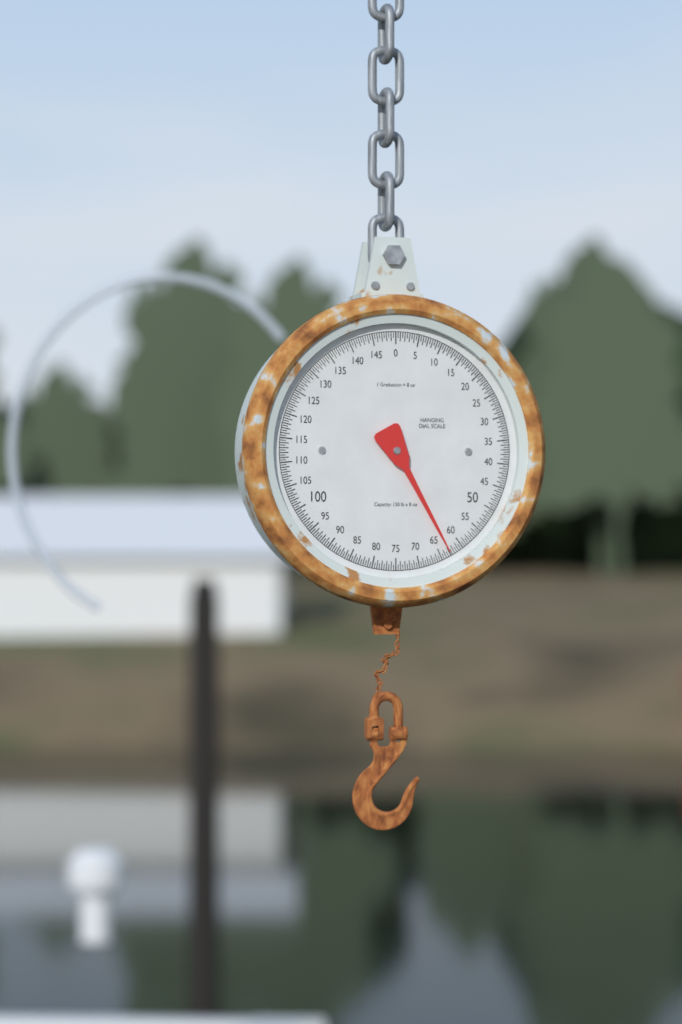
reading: 63.0 lb
